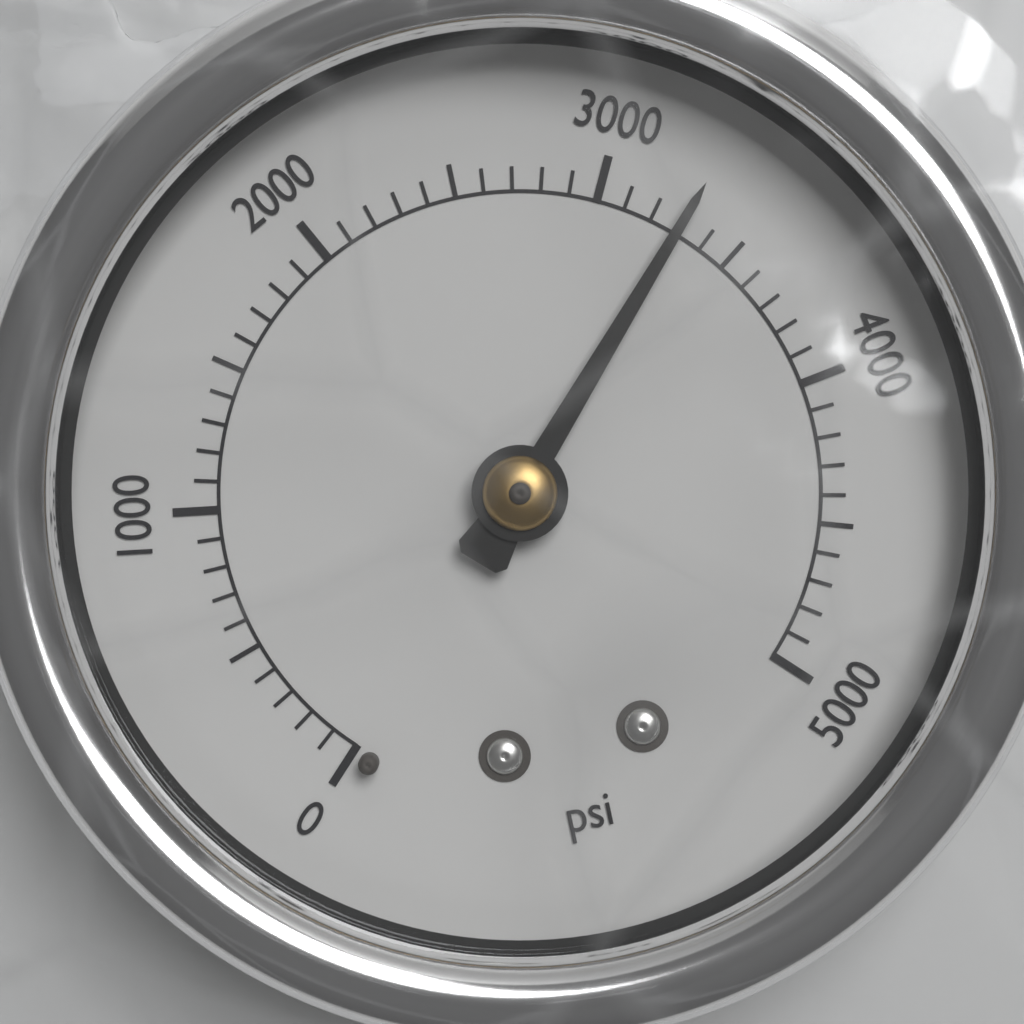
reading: 3300 psi
